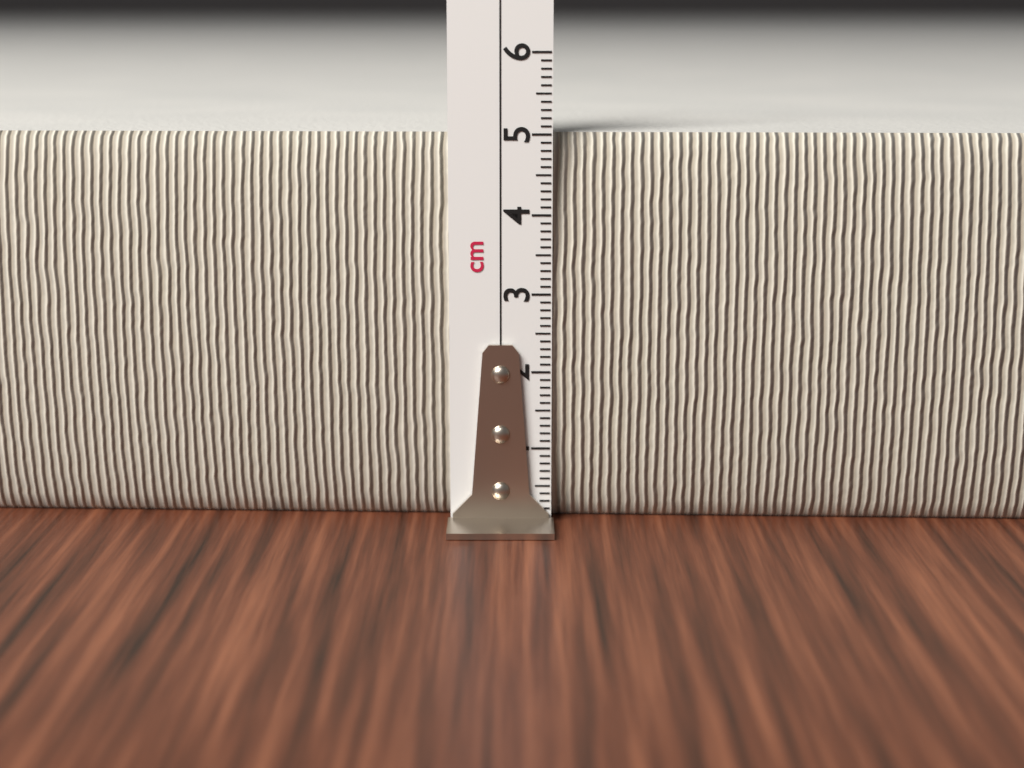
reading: 5.0 cm
